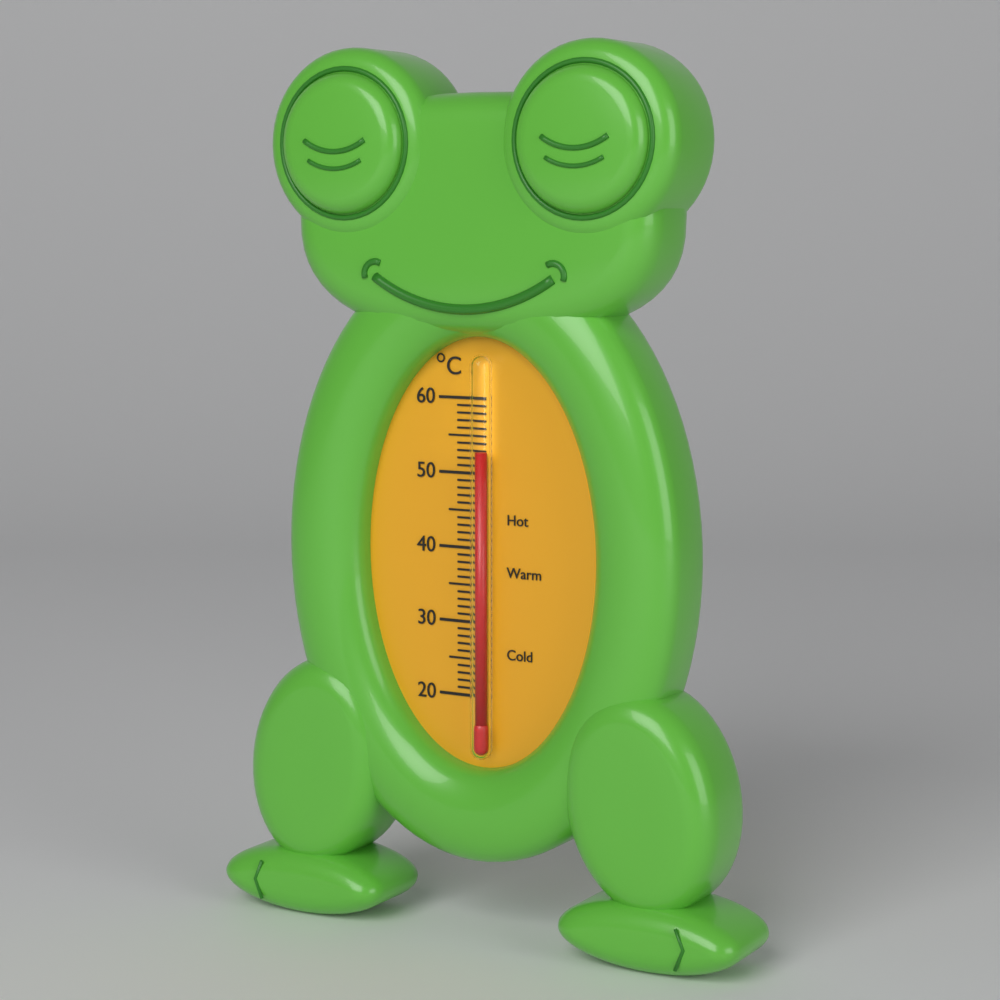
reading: 53 °C
